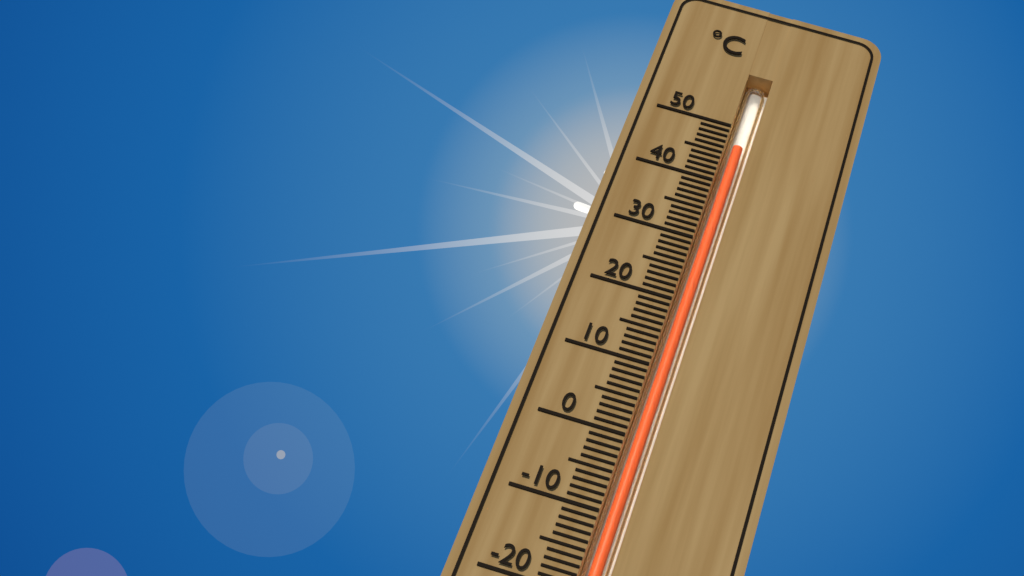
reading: 47 °C
